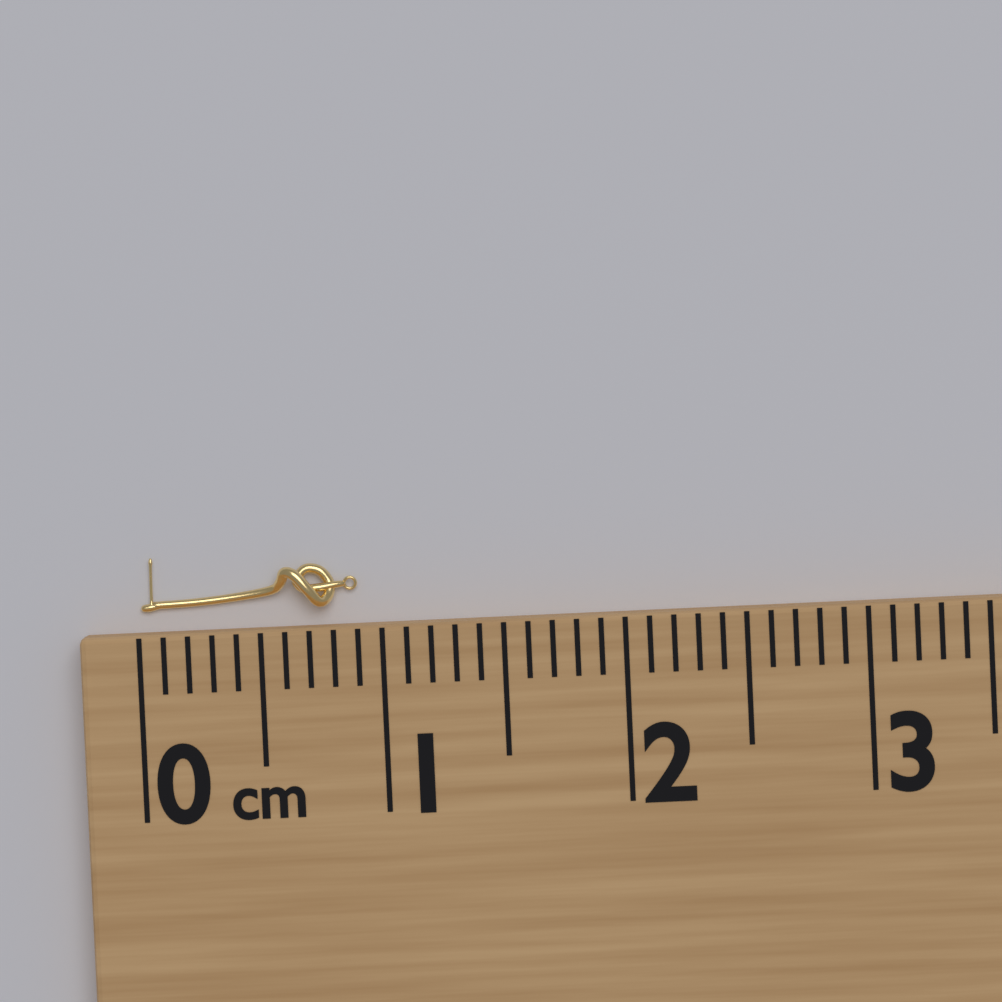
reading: 0.9 cm
